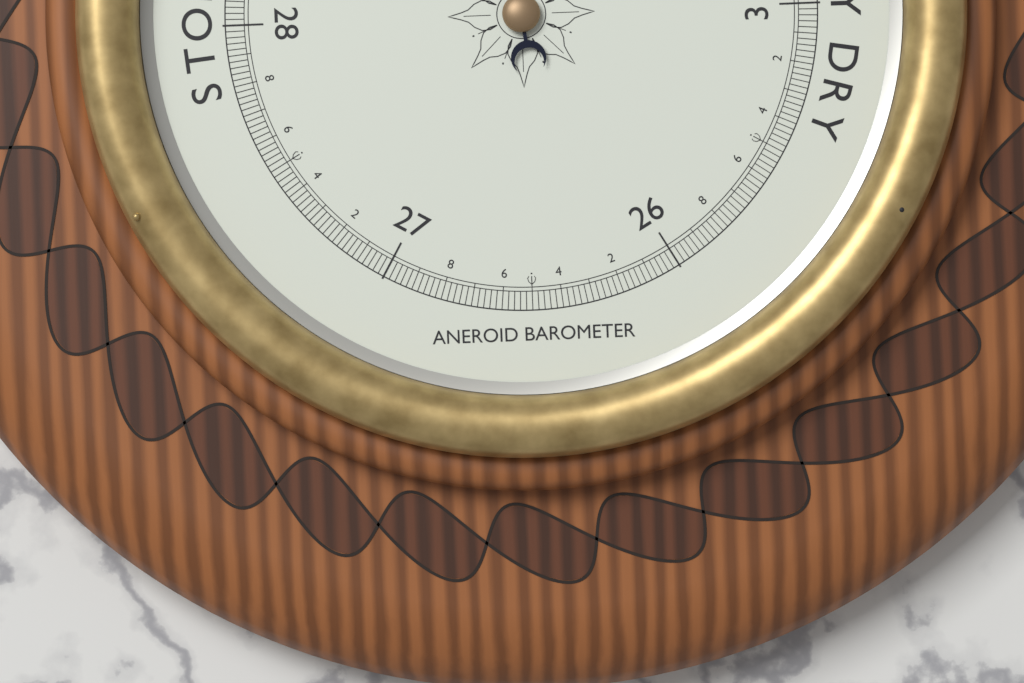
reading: 29.38 inHg
